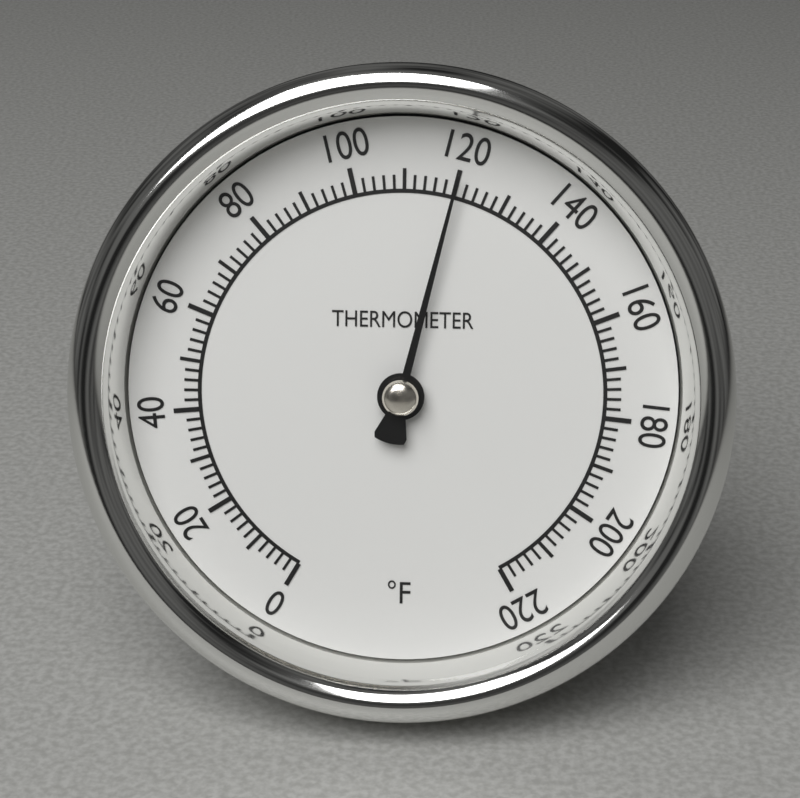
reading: 120 °F
